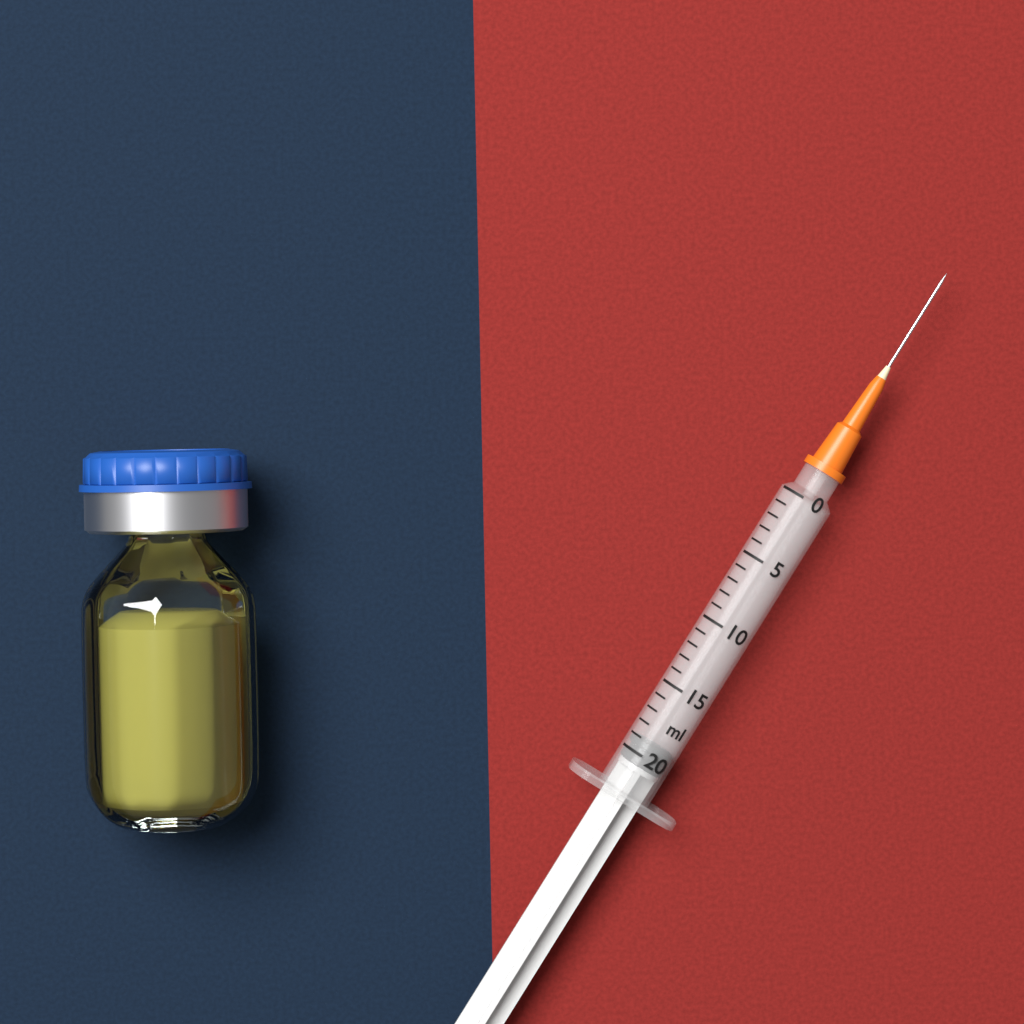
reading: 19 ml
